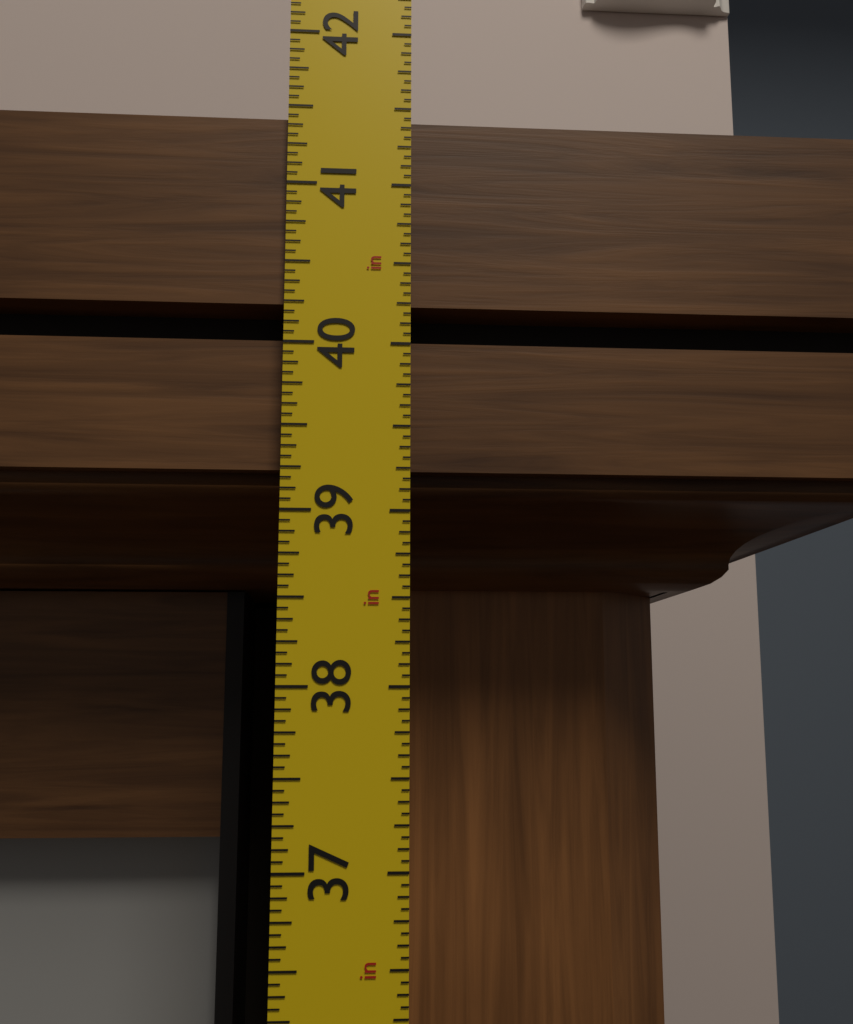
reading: 41.4375 in
